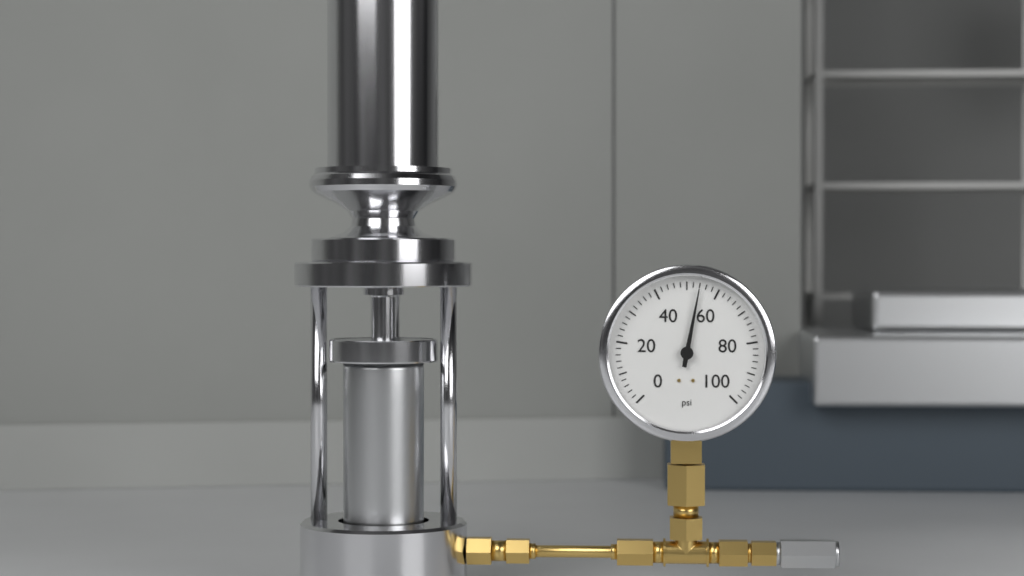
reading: 54 psi
